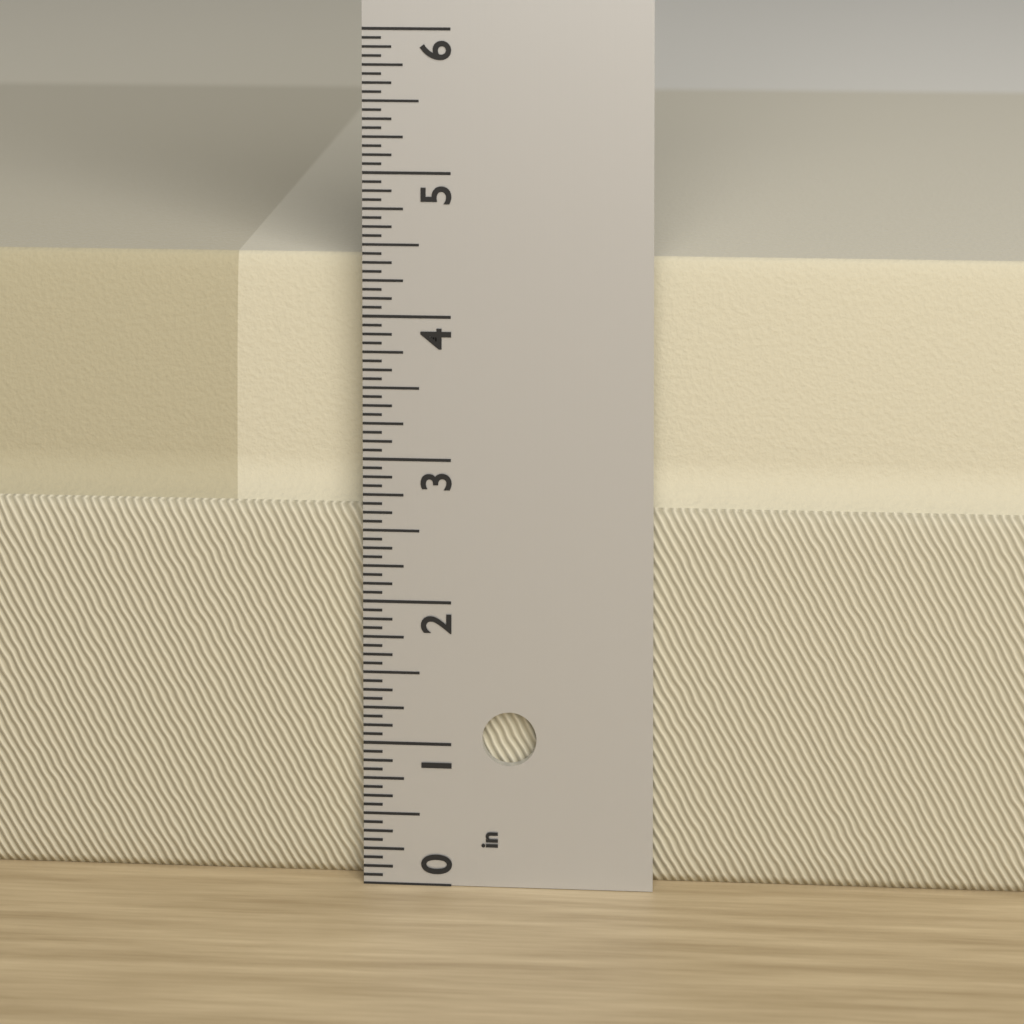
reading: 4.3750 in
